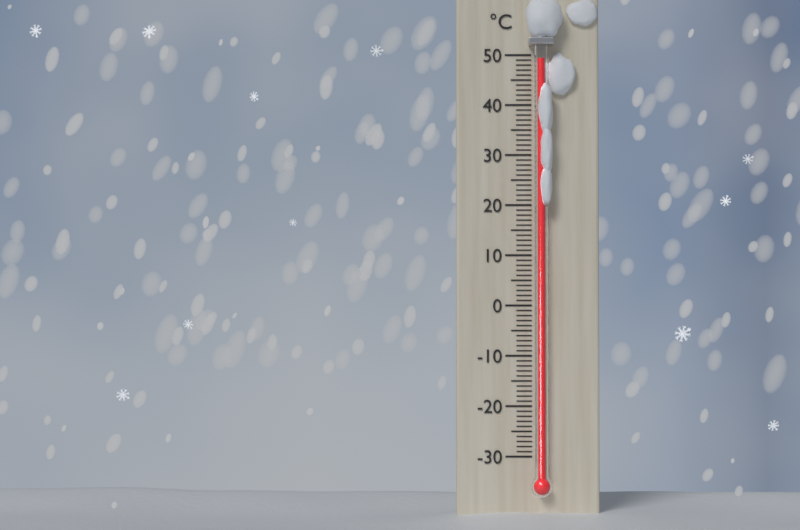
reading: 49 °C
